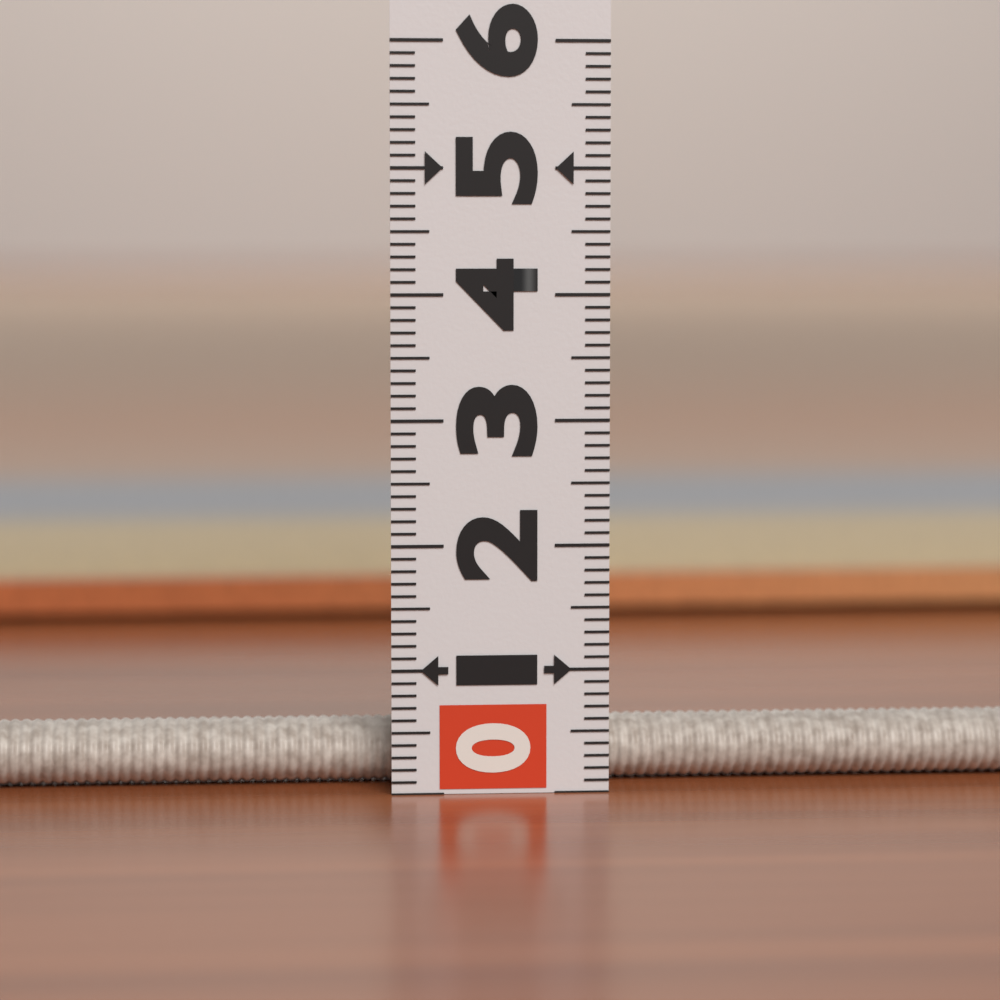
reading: 0.6 (no unit)
